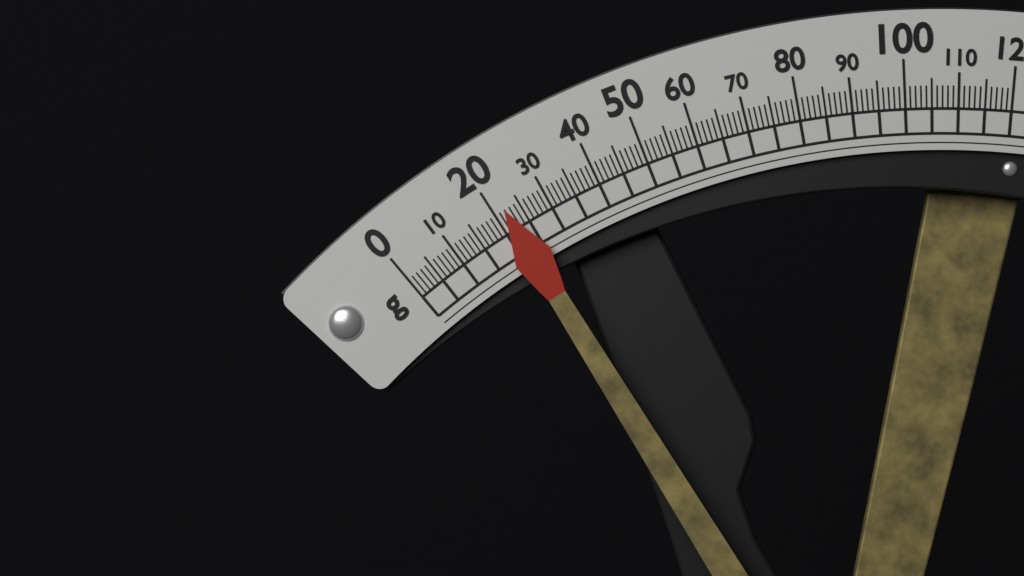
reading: 22 g
